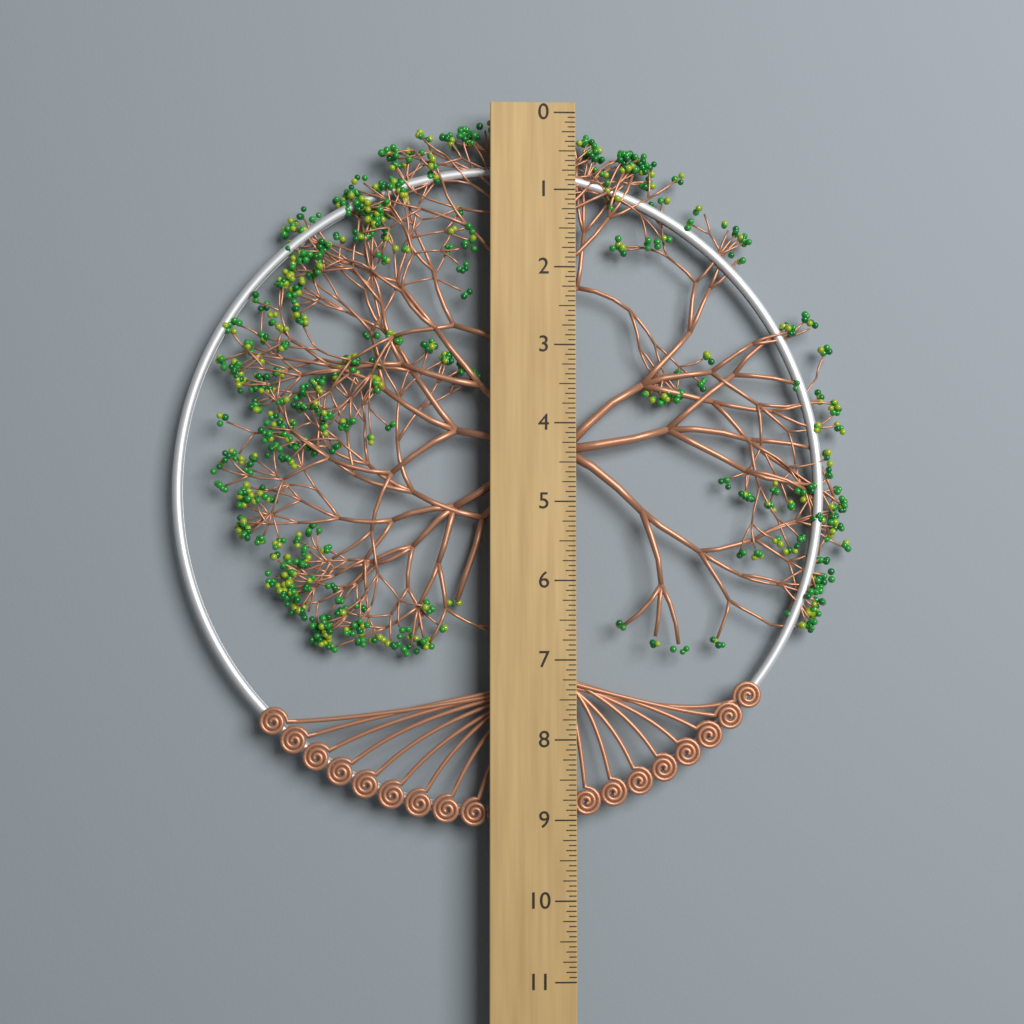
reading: 9.1250 (no unit)
